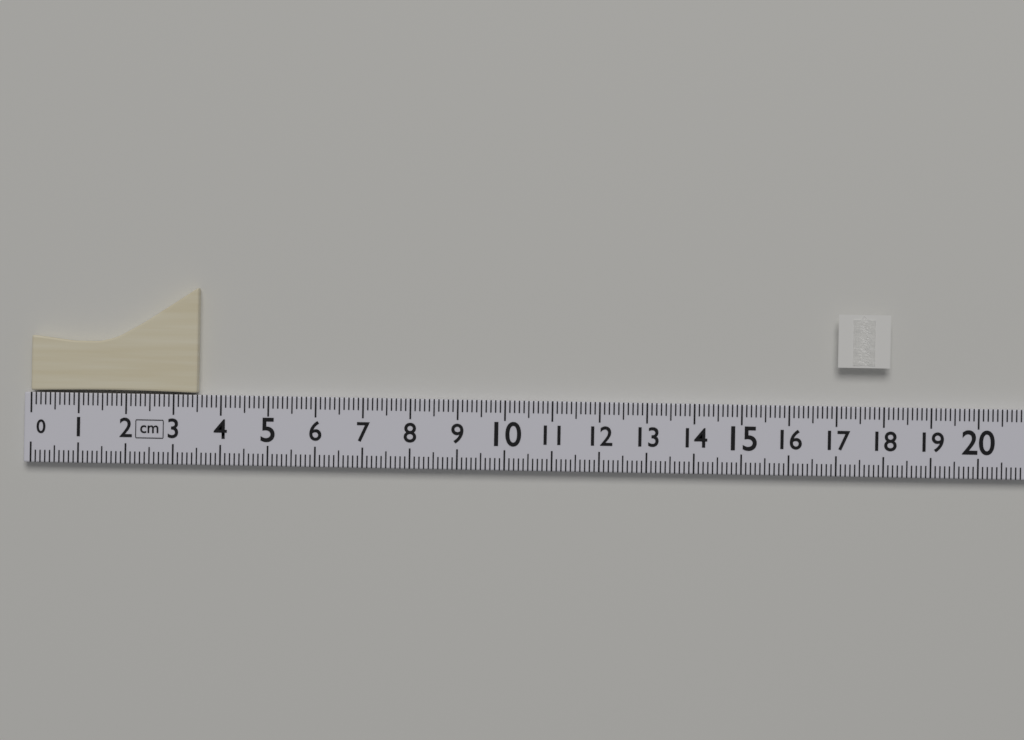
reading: 3.5 cm
